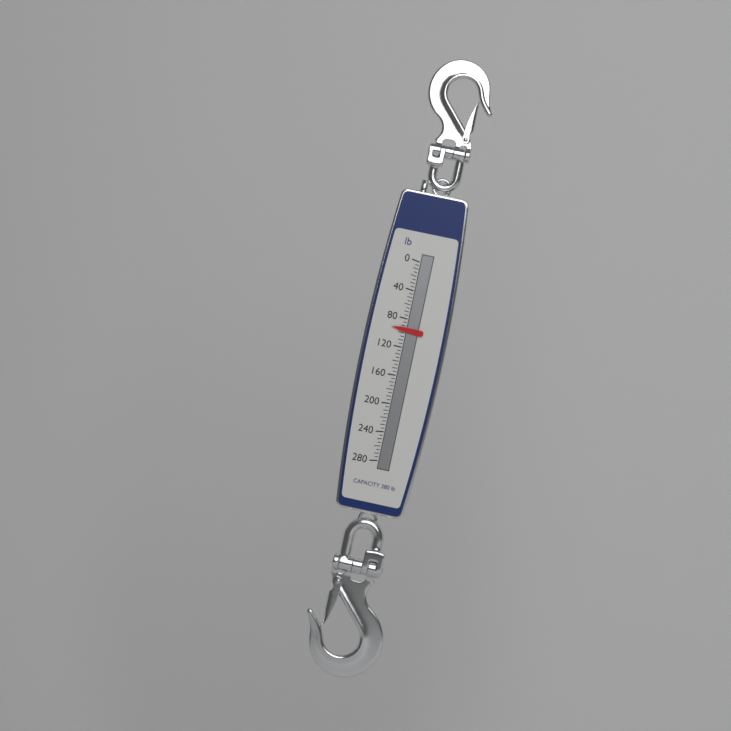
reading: 95 lb
